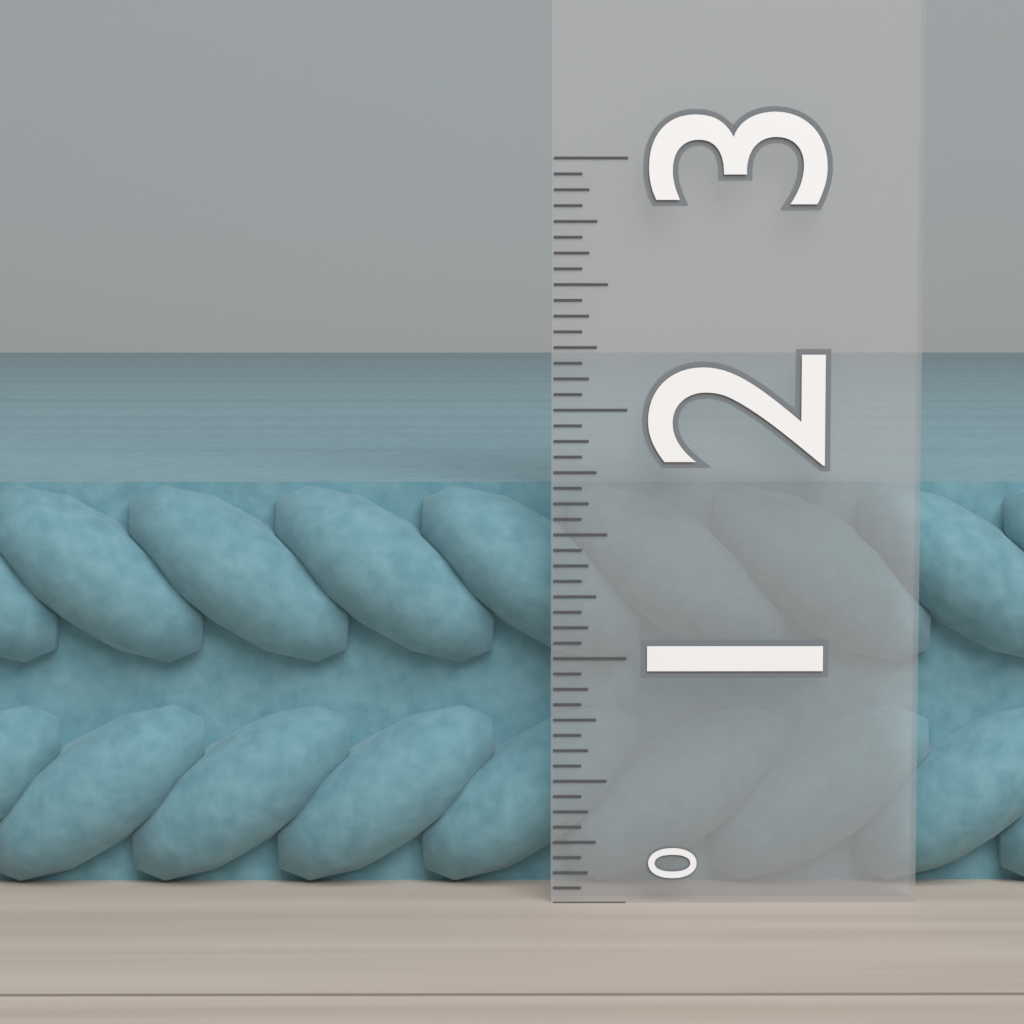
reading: 1.6875 (no unit)
